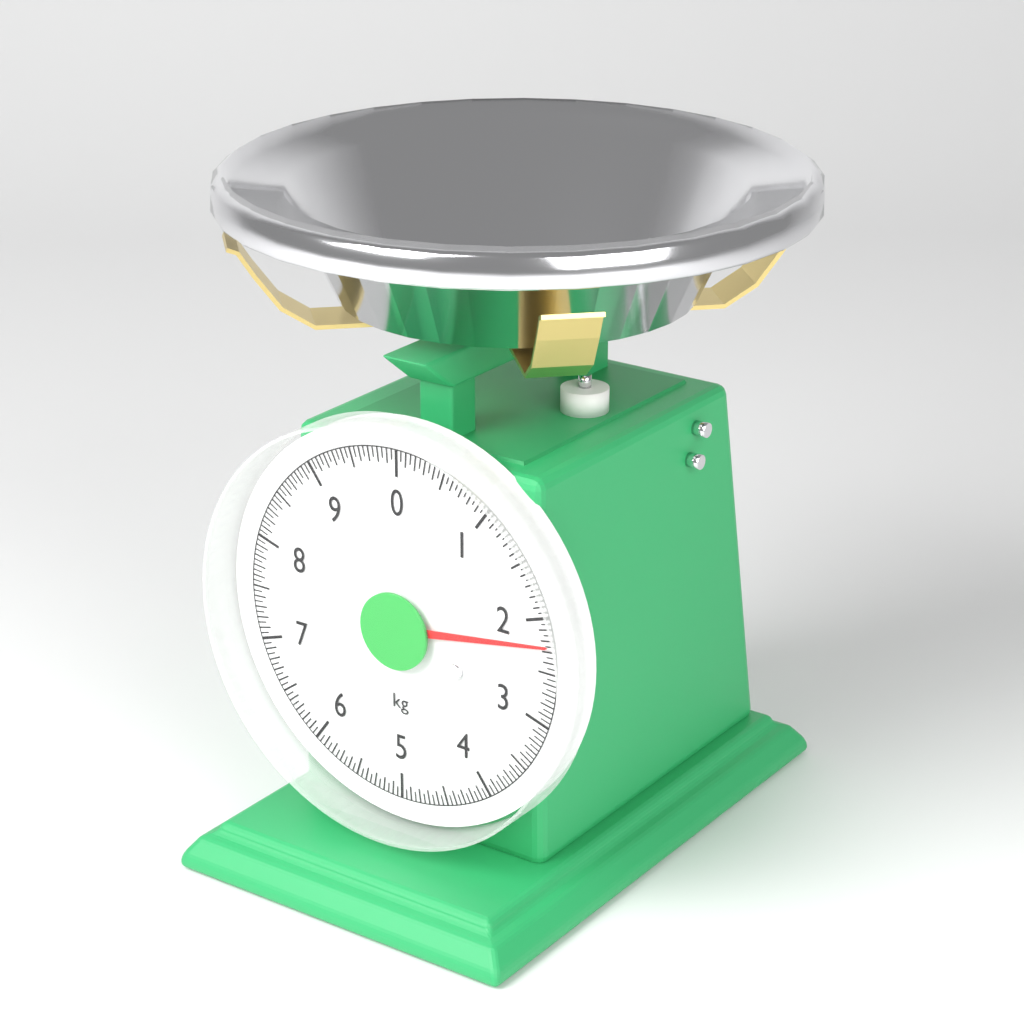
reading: 2.25 kg
